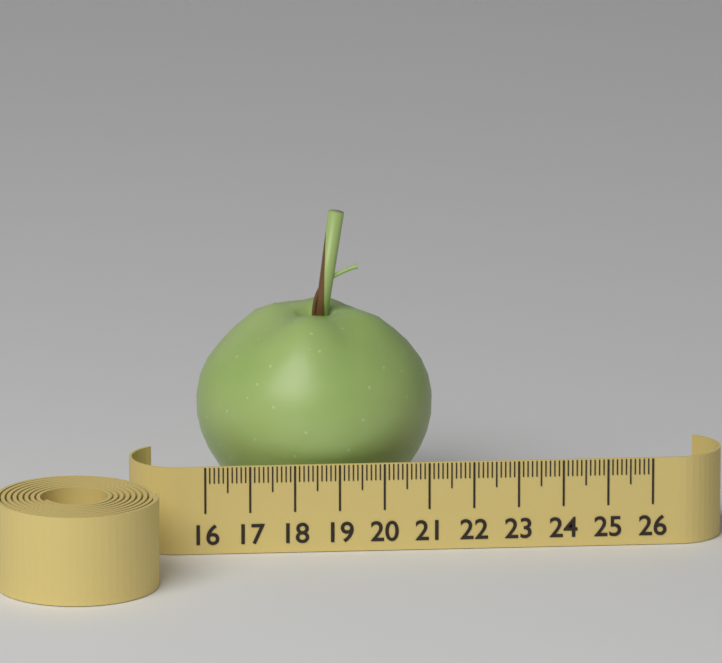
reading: 21.3 (no unit)
